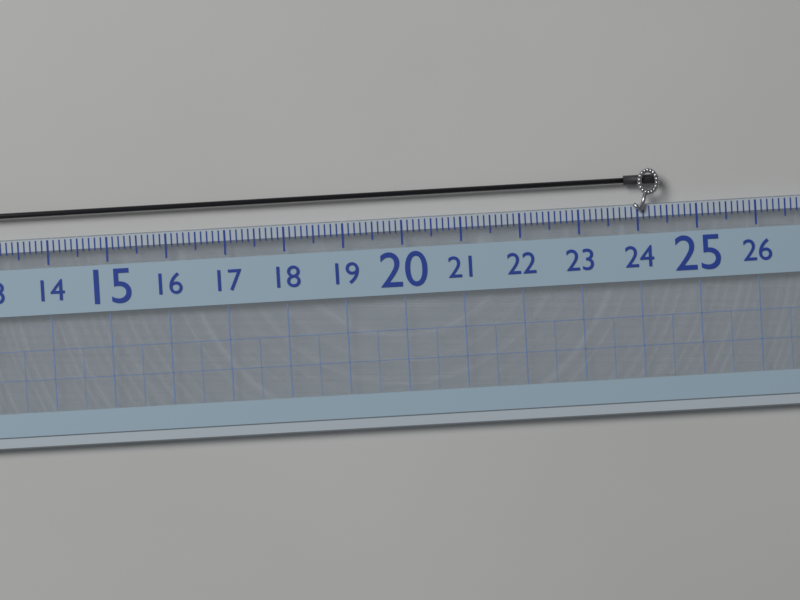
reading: 24.4 (no unit)
